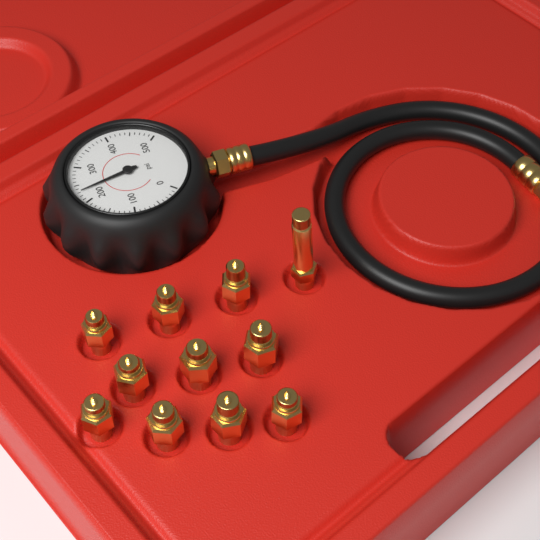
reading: 230 psi
